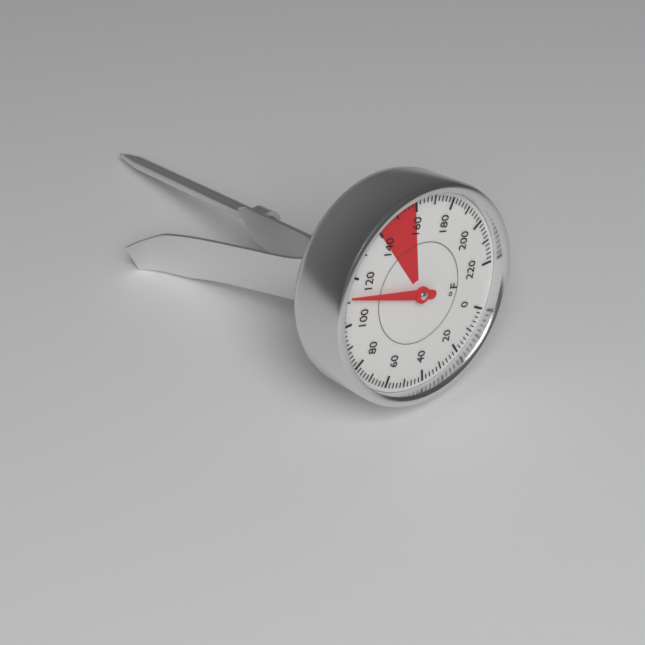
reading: 112 °F
